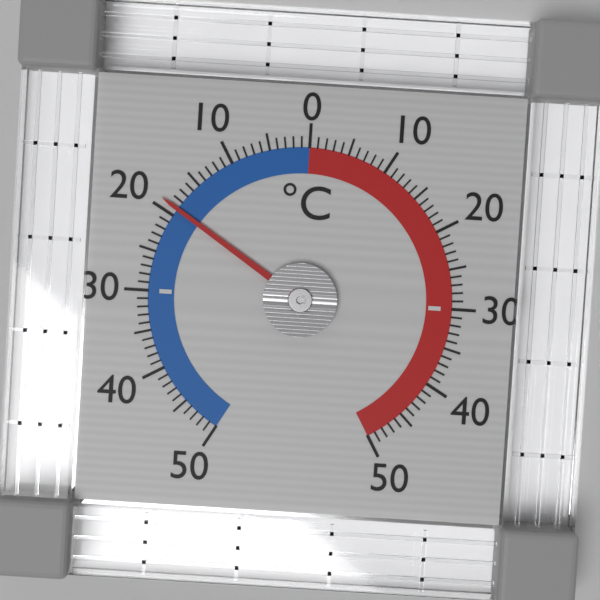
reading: -19 °C
